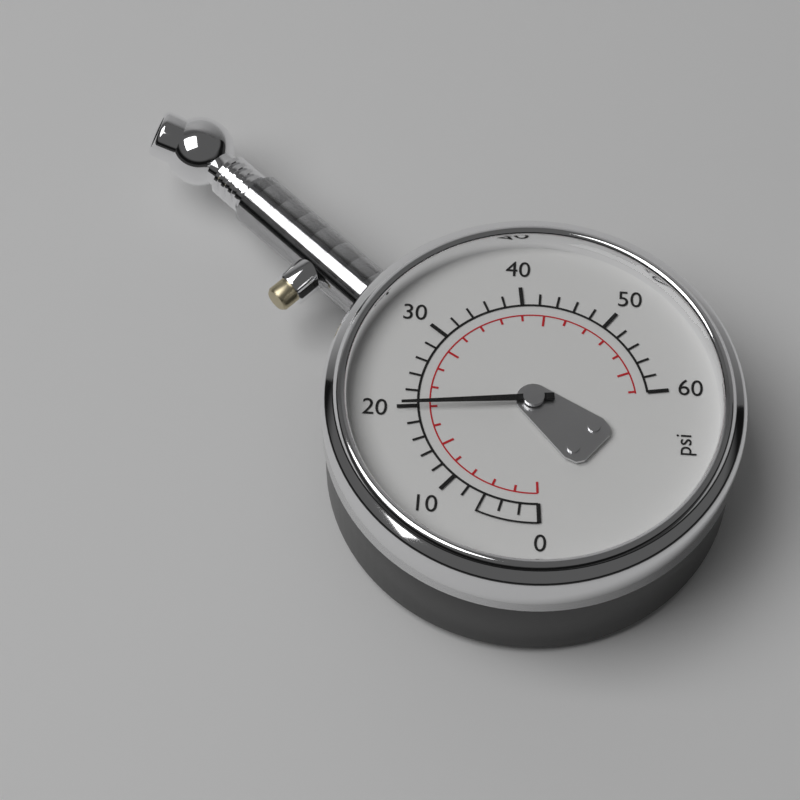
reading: 20 psi
